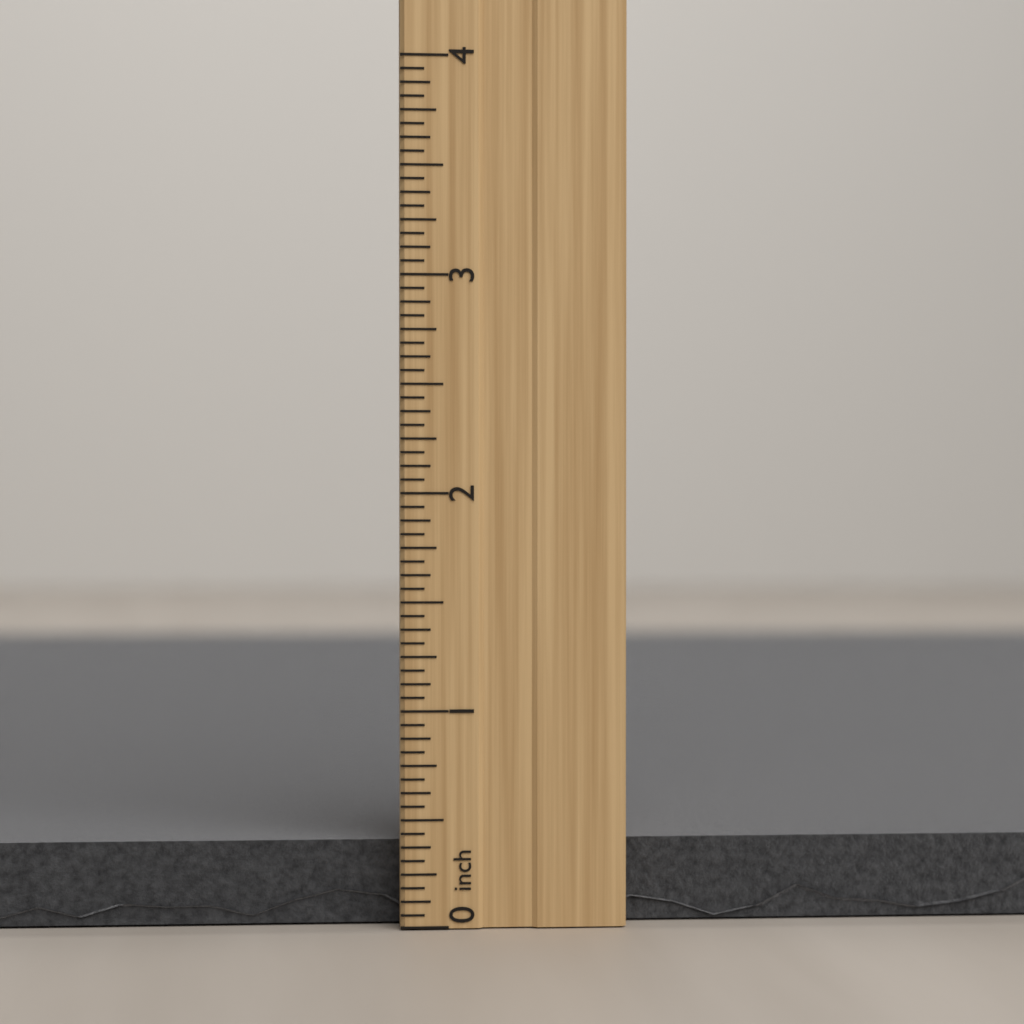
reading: 0.4375 inch
